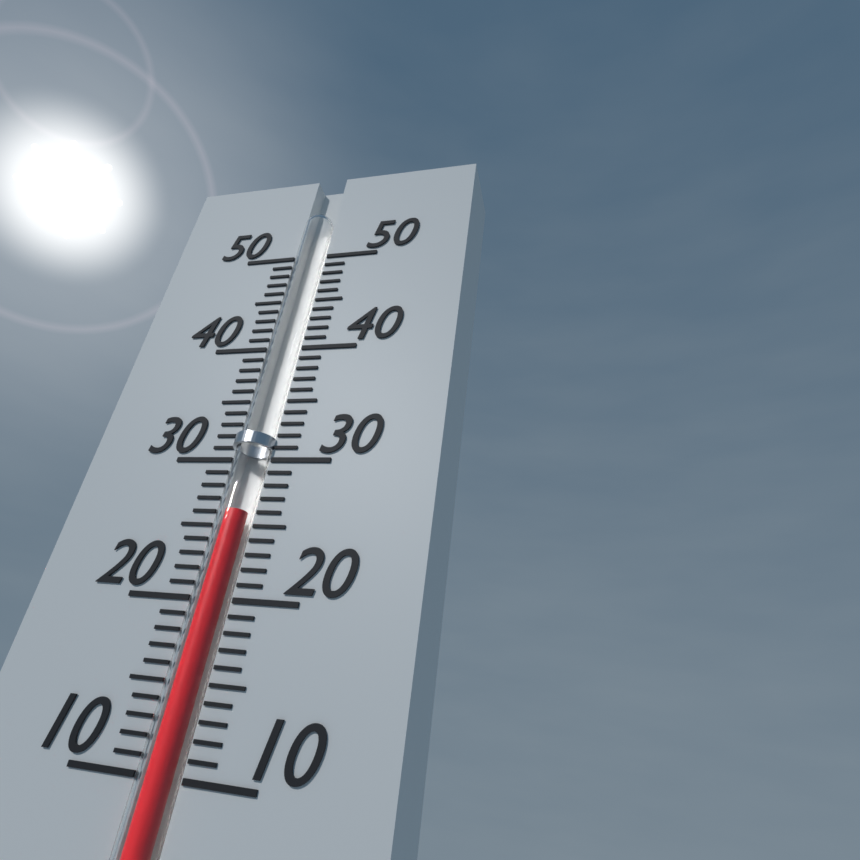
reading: 26 (no unit)
